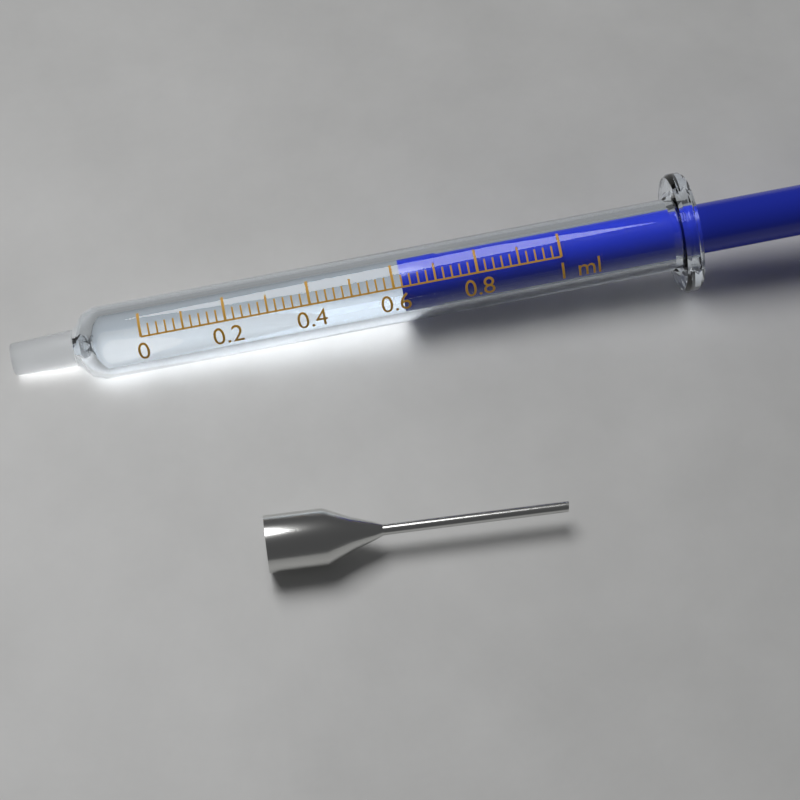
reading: 0.62 ml
